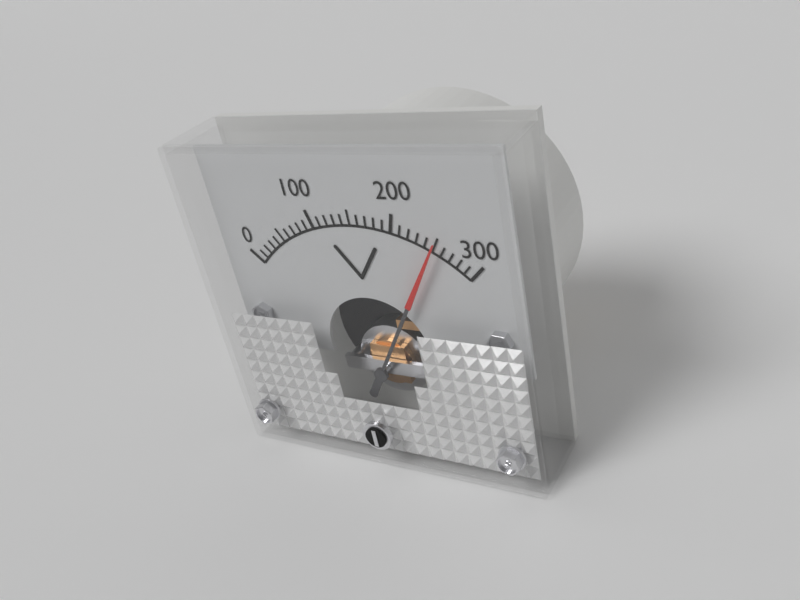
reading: 250 V
